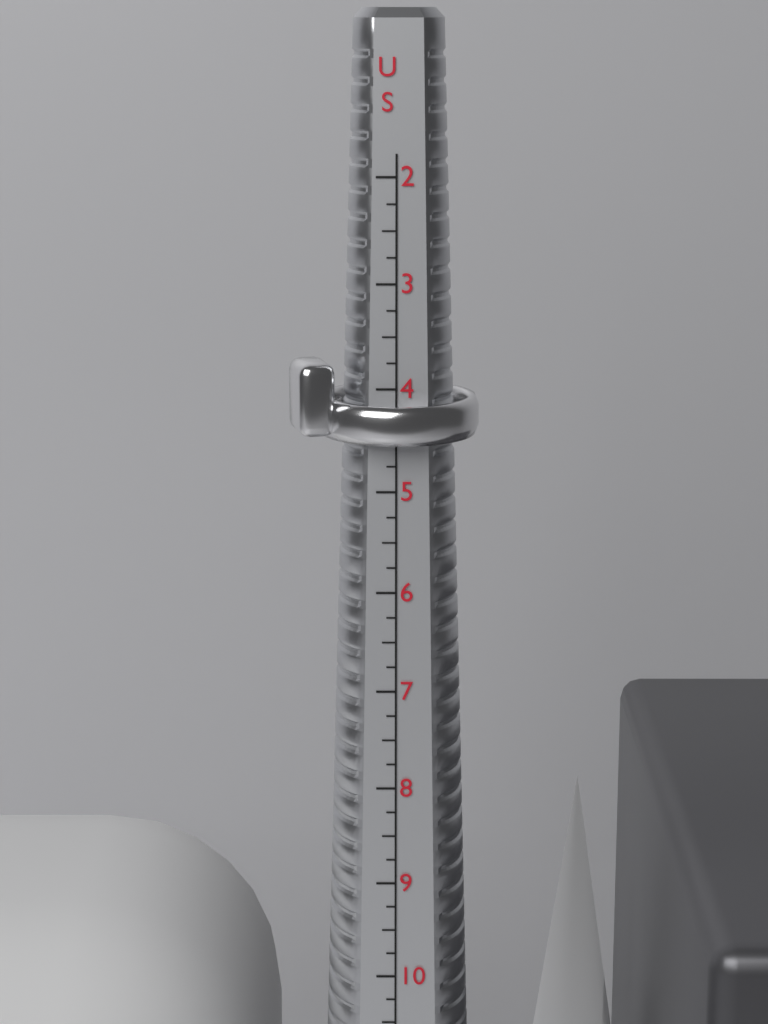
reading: 4.50 US
